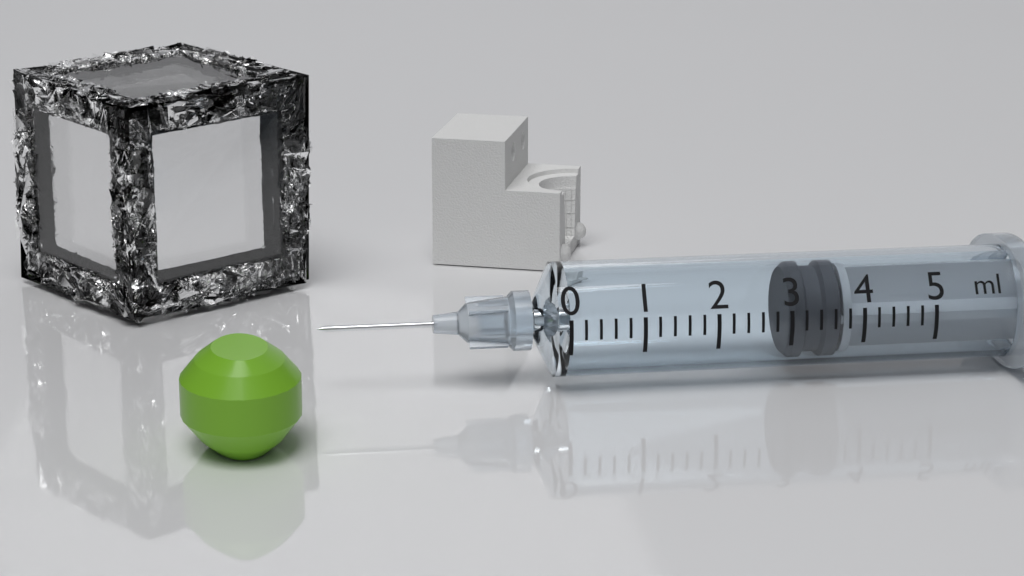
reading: 3.0 ml
